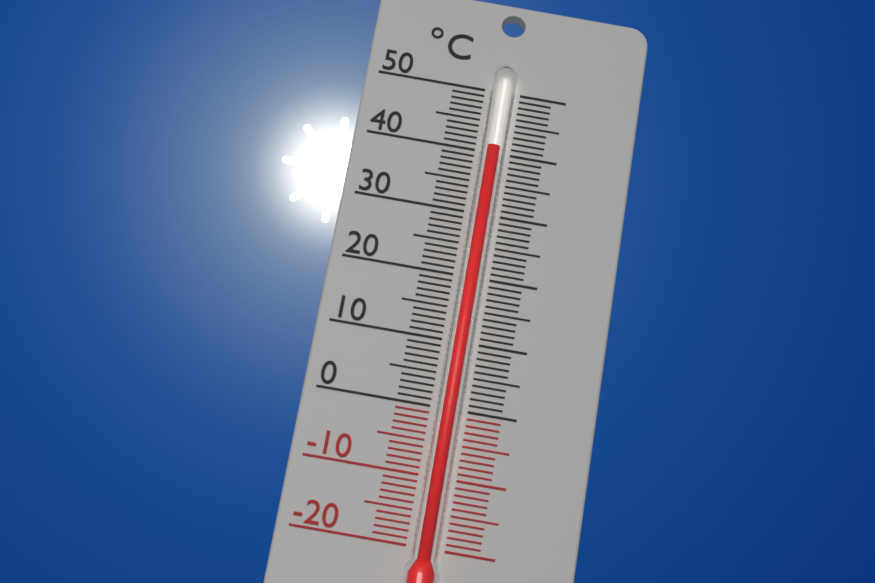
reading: 40 °C
